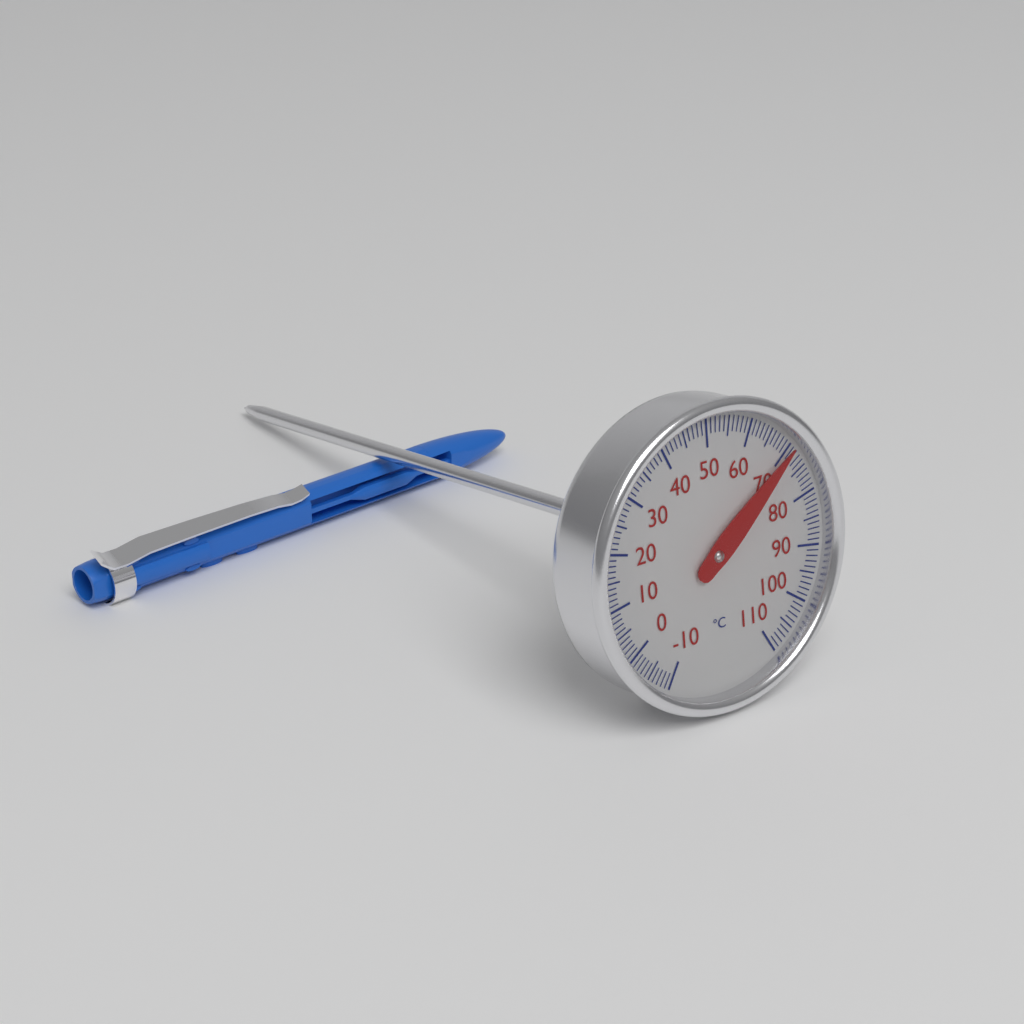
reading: 71 °C
